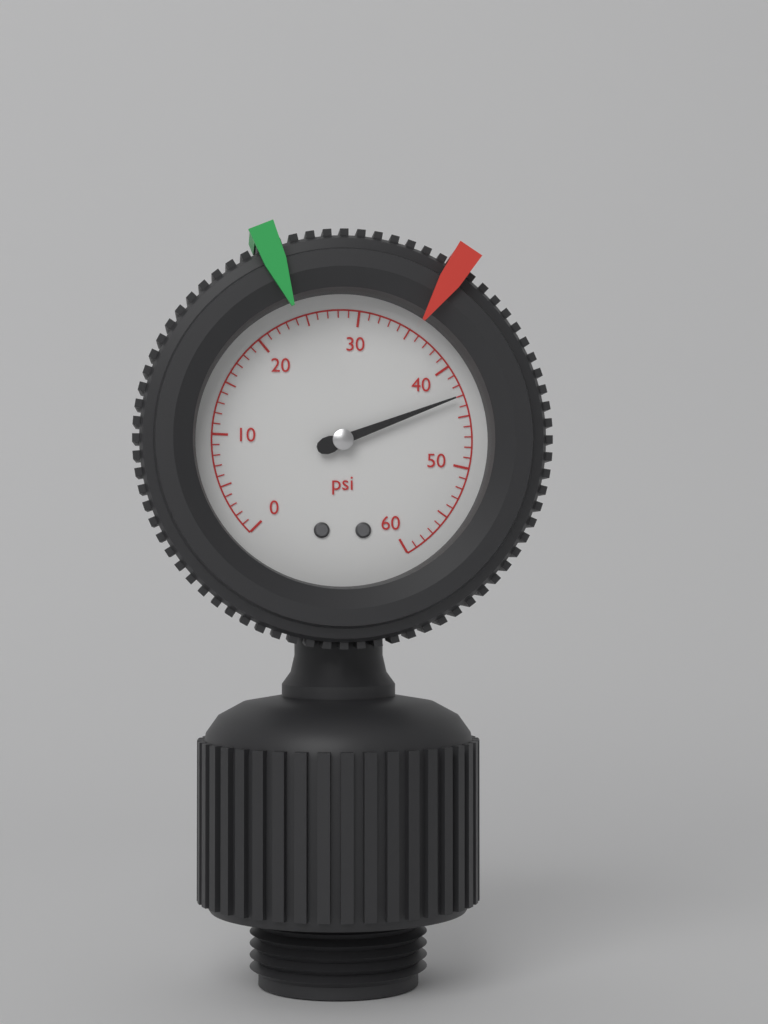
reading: 43 psi
